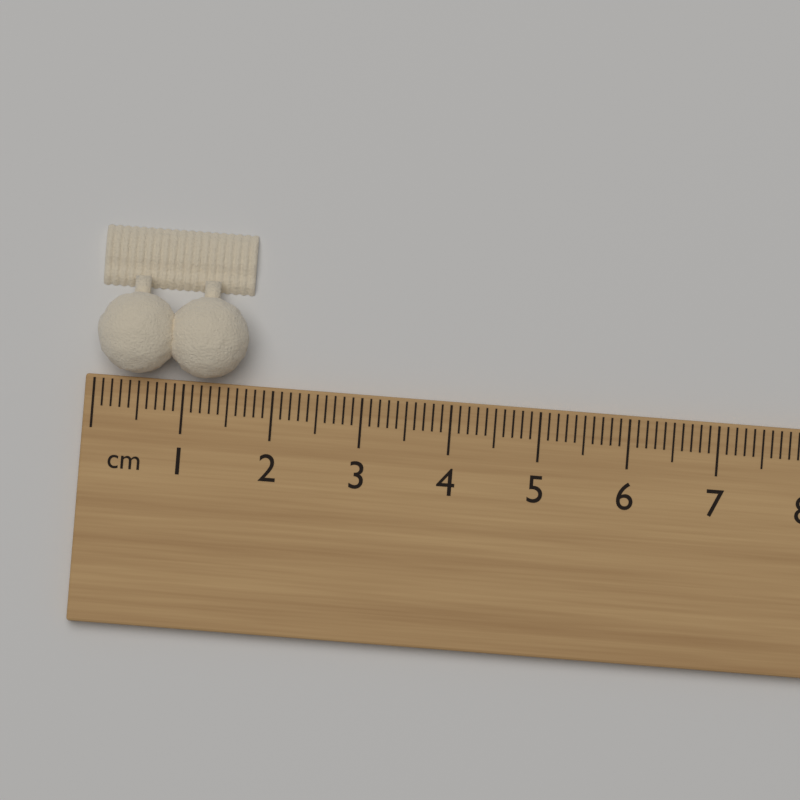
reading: 1.7 cm
